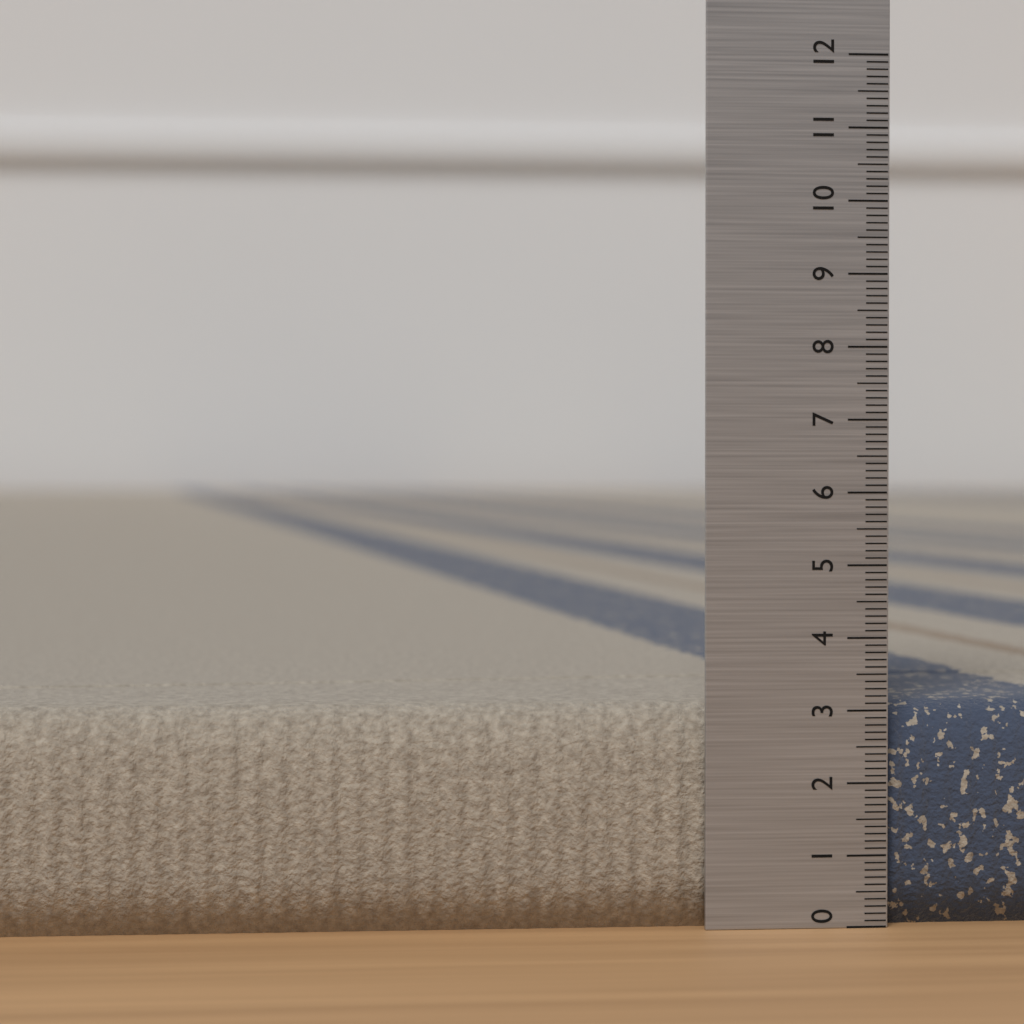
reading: 3.1 (no unit)
